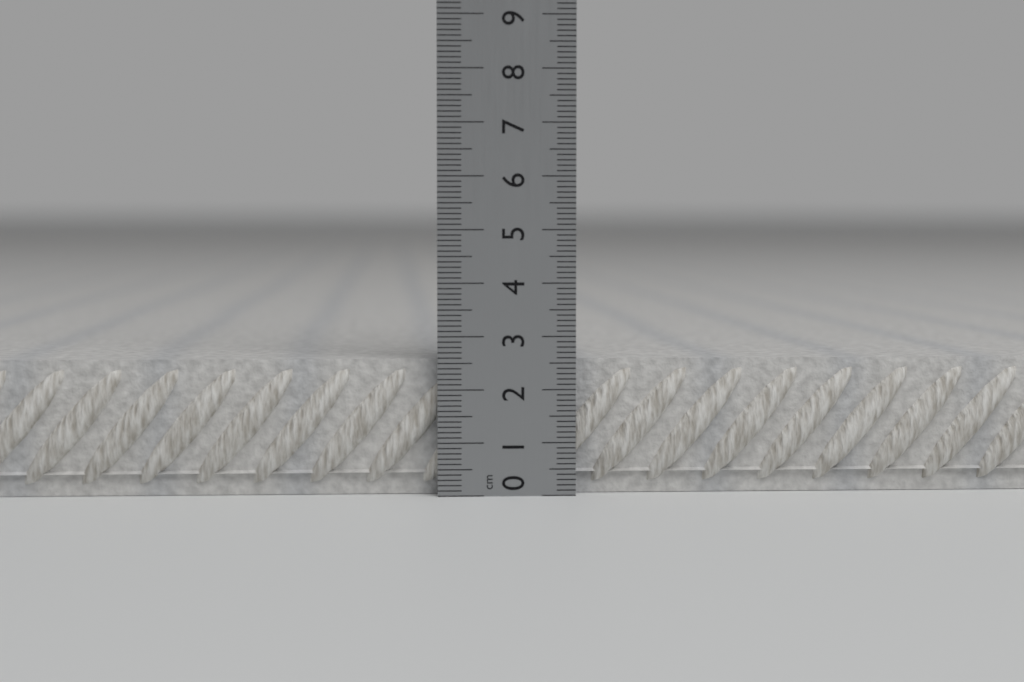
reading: 2.6 cm
